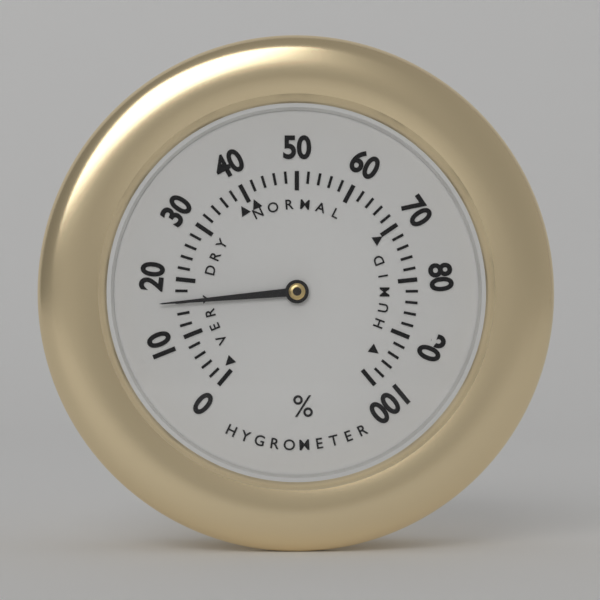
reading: 16 %
